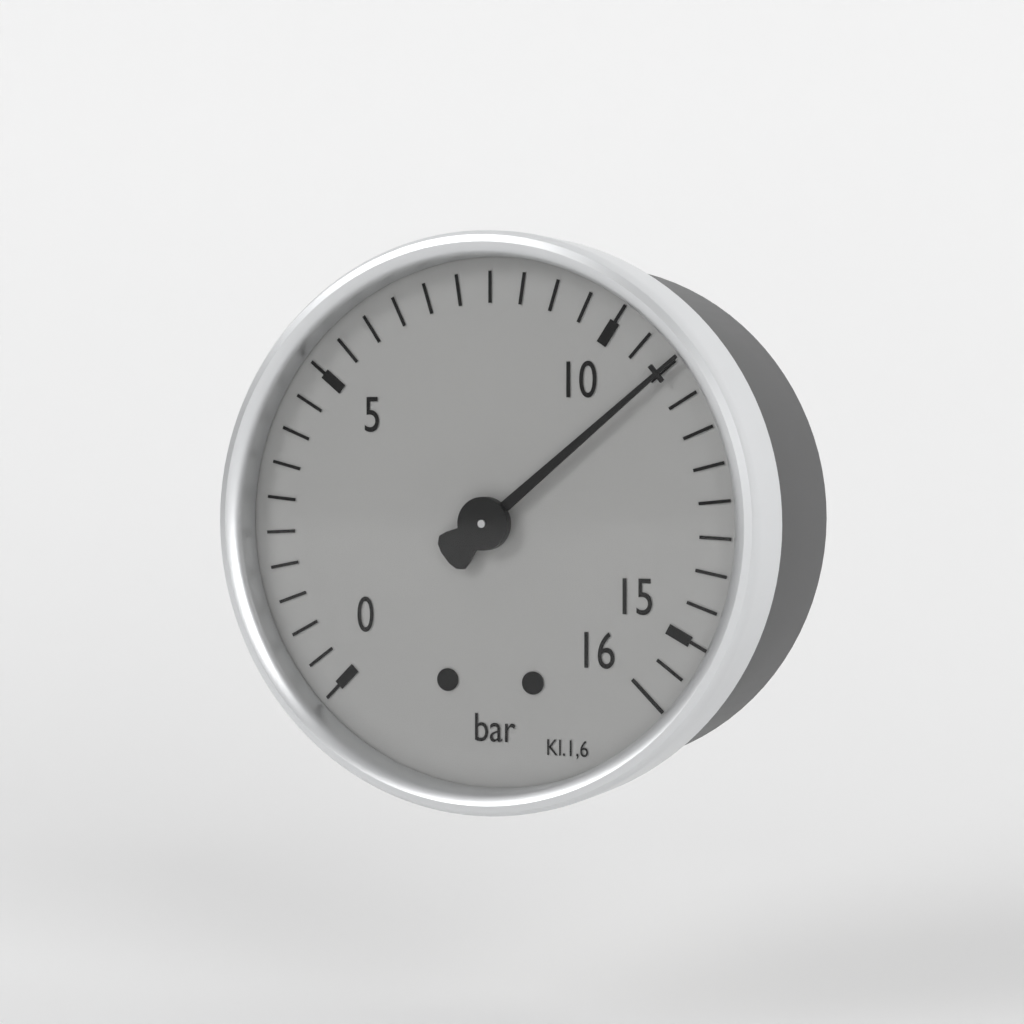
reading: 11.0 bar
